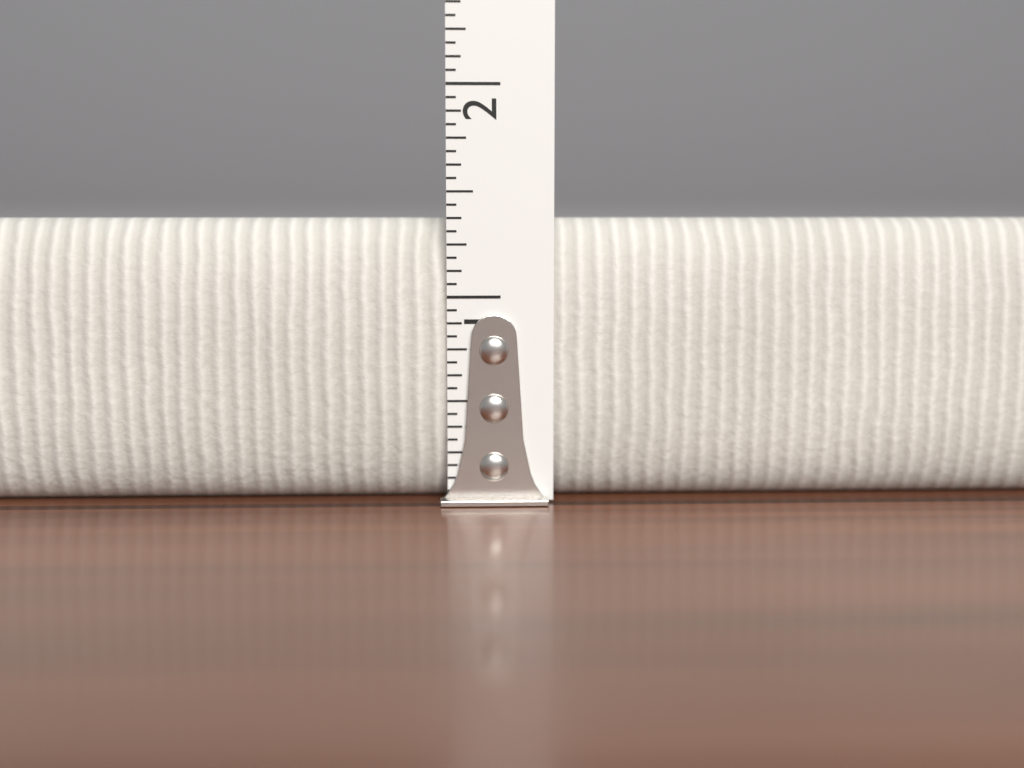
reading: 1.3750 in
